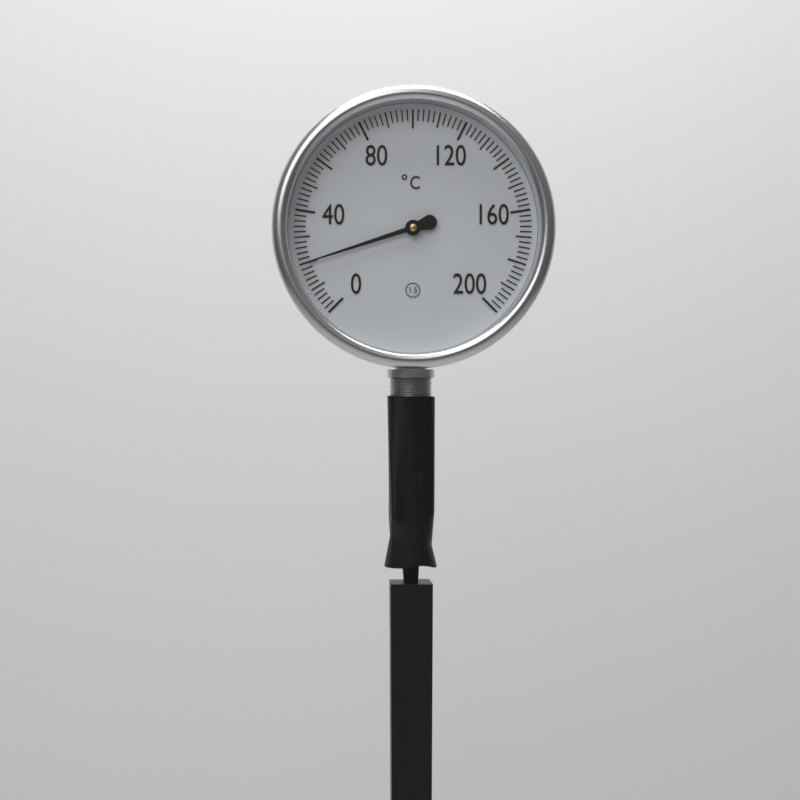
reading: 20 °C
